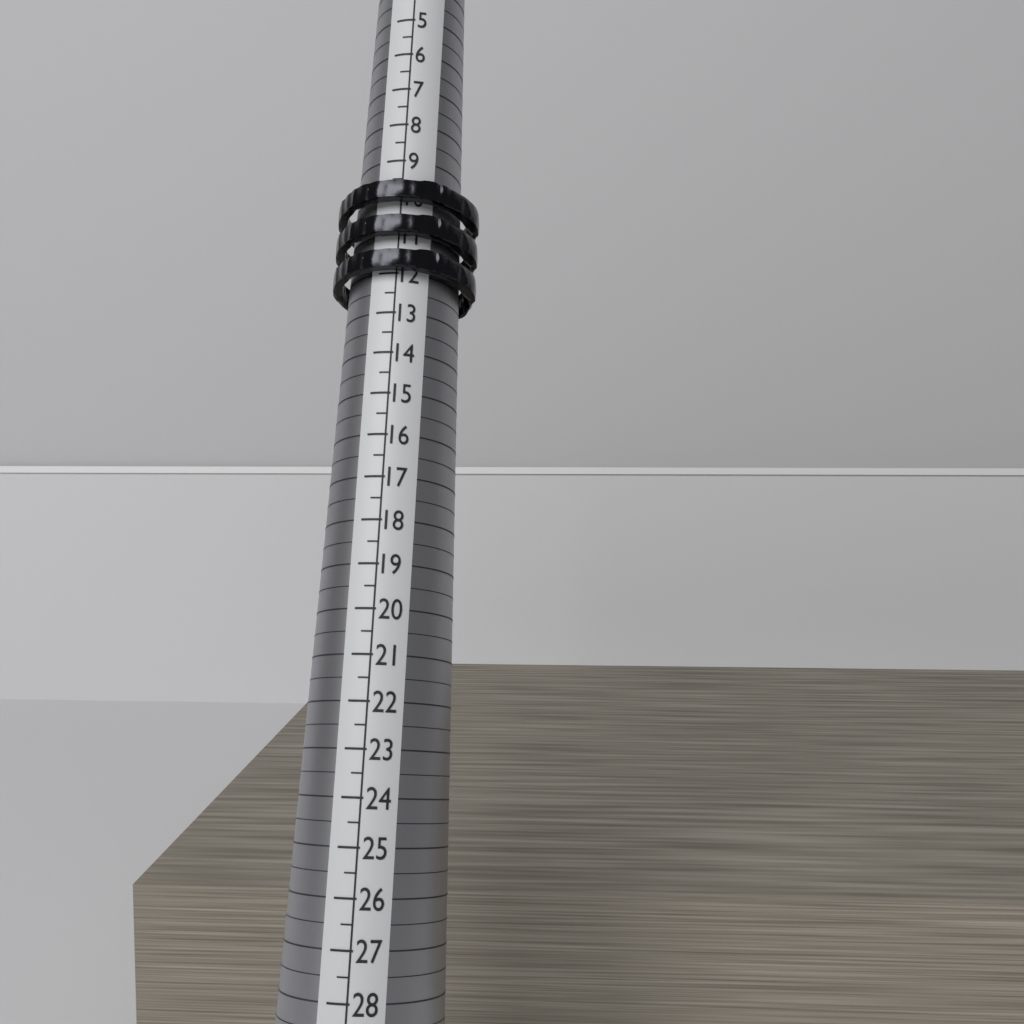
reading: 12.0 (no unit)
